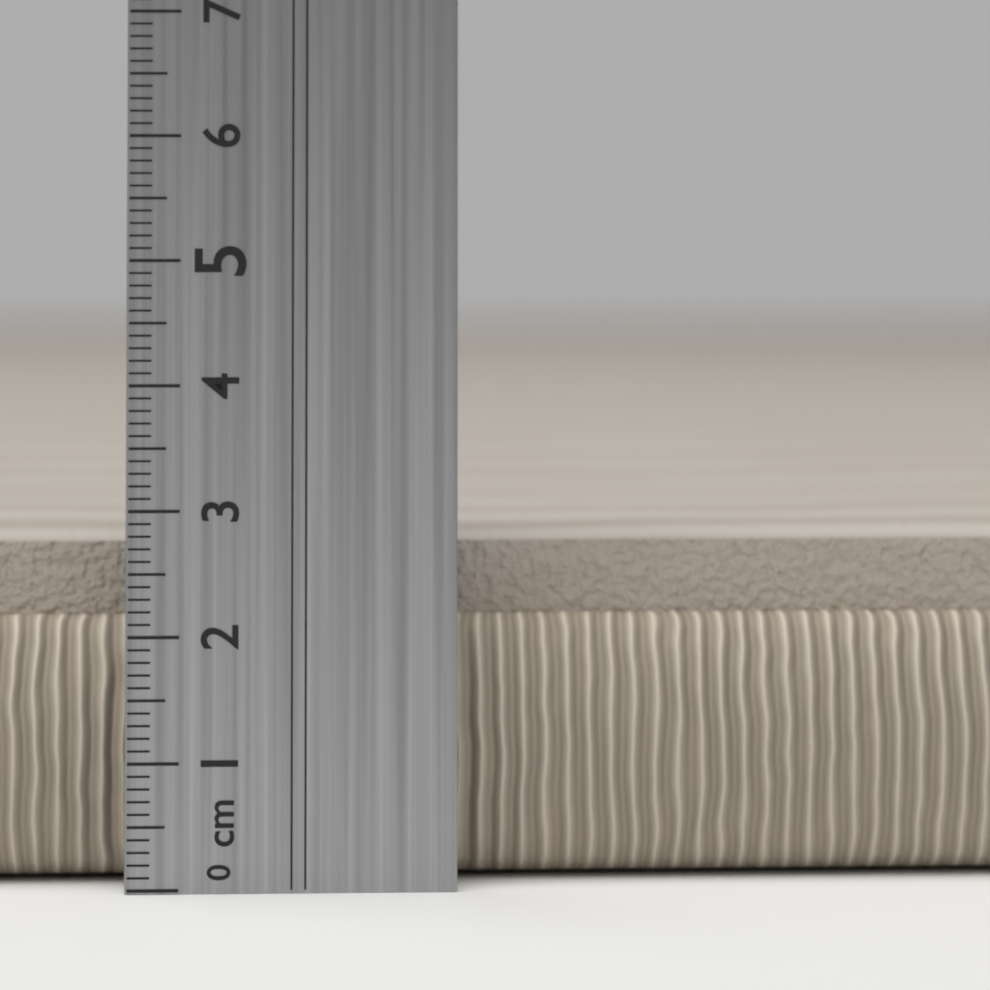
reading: 2.7 cm
